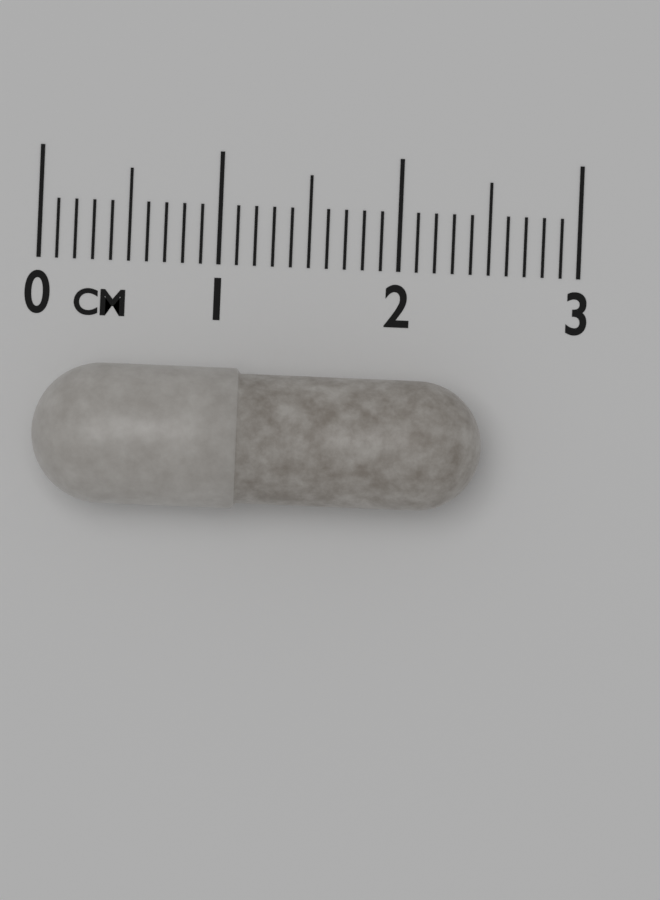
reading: 2.5 cm
